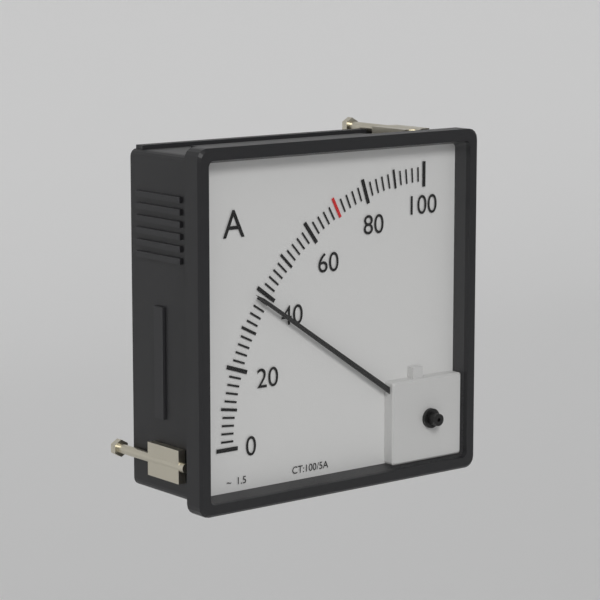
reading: 38 A
